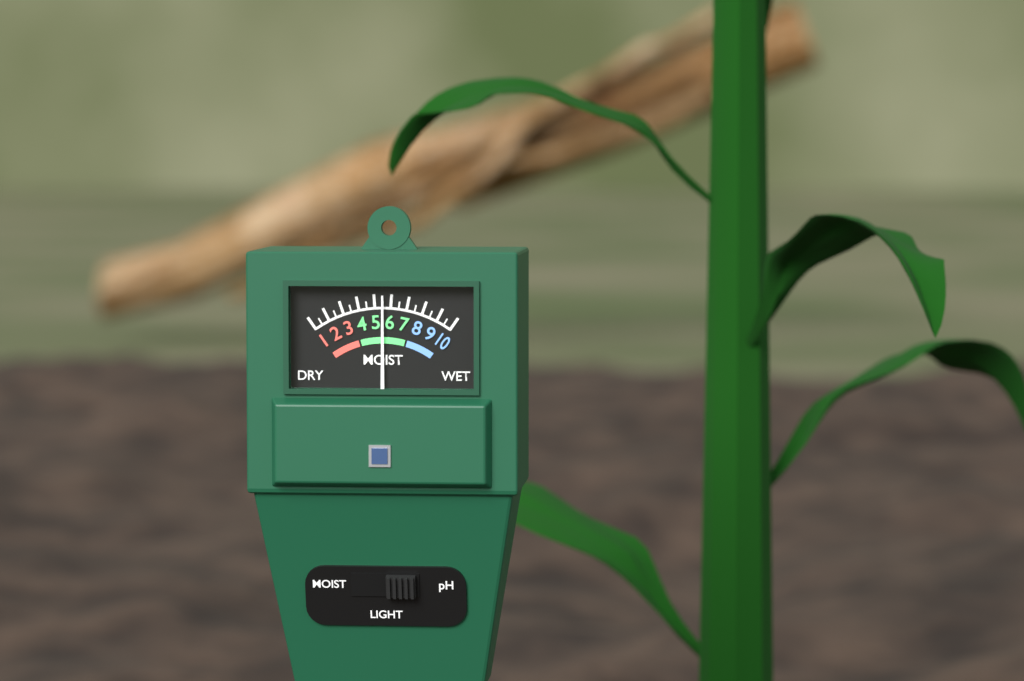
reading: 5.5 (no unit)
